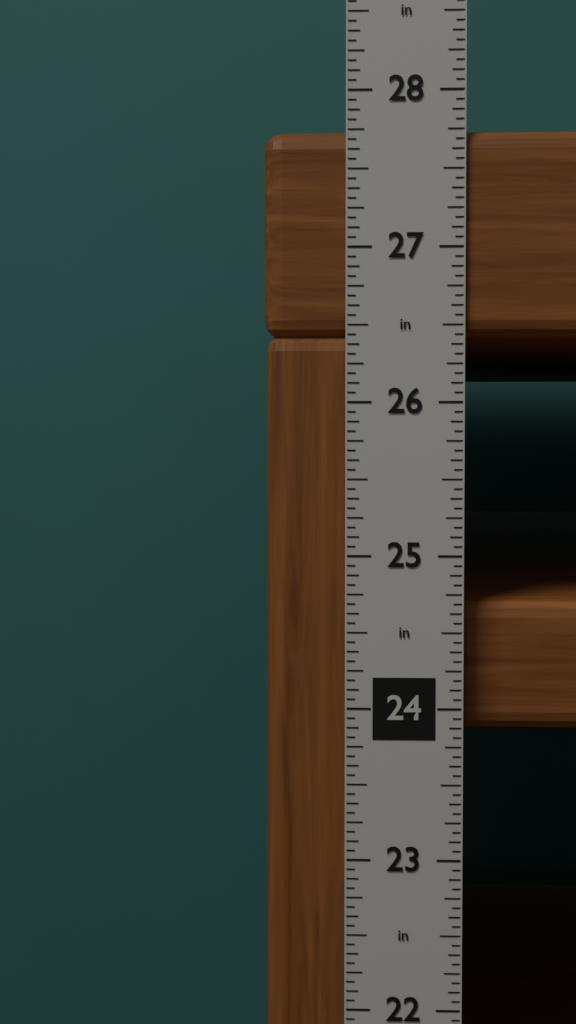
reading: 27.7500 in
